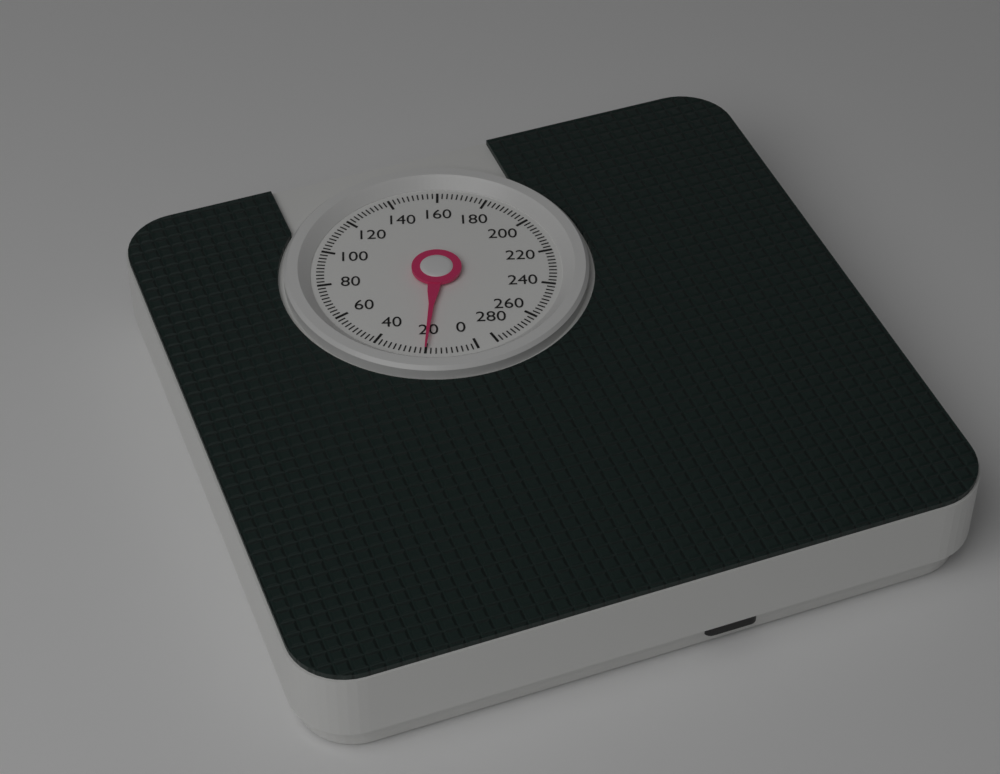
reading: 20 (no unit)
